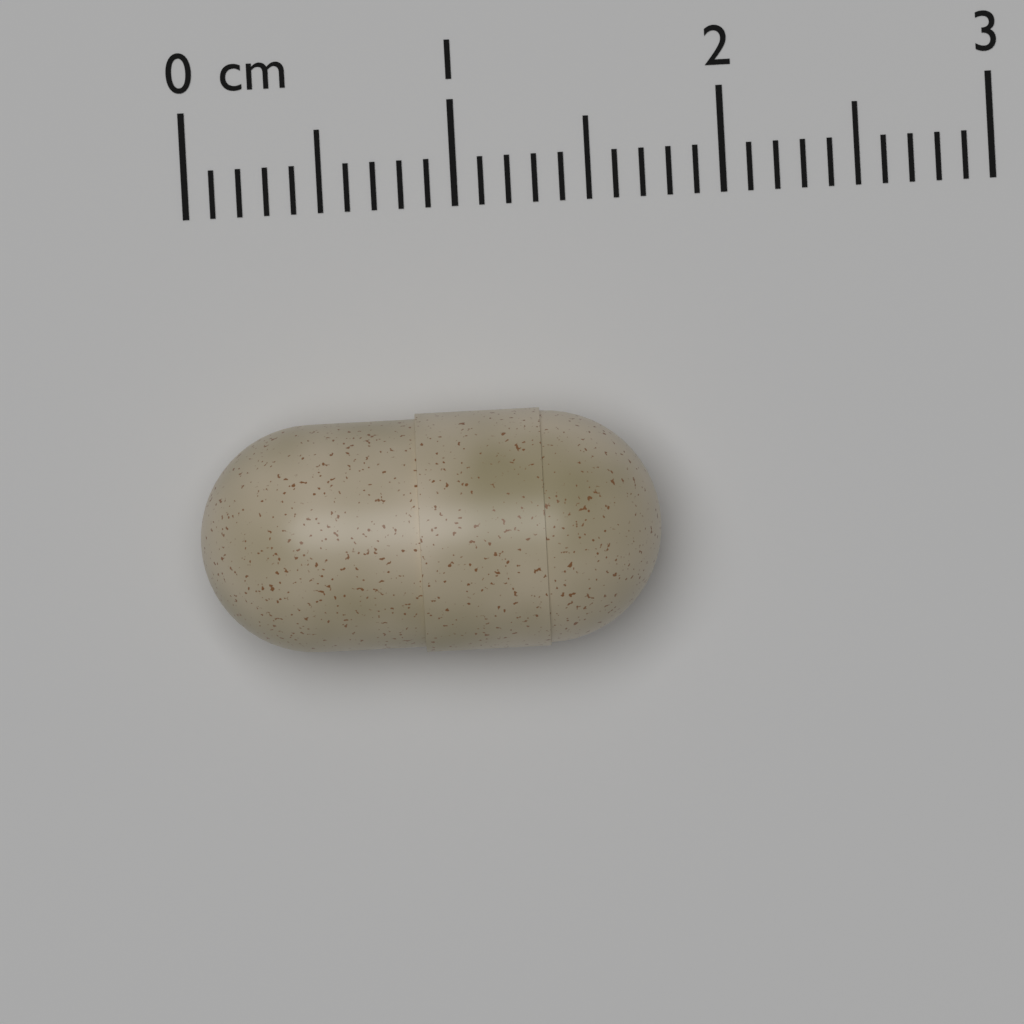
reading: 1.7 cm
